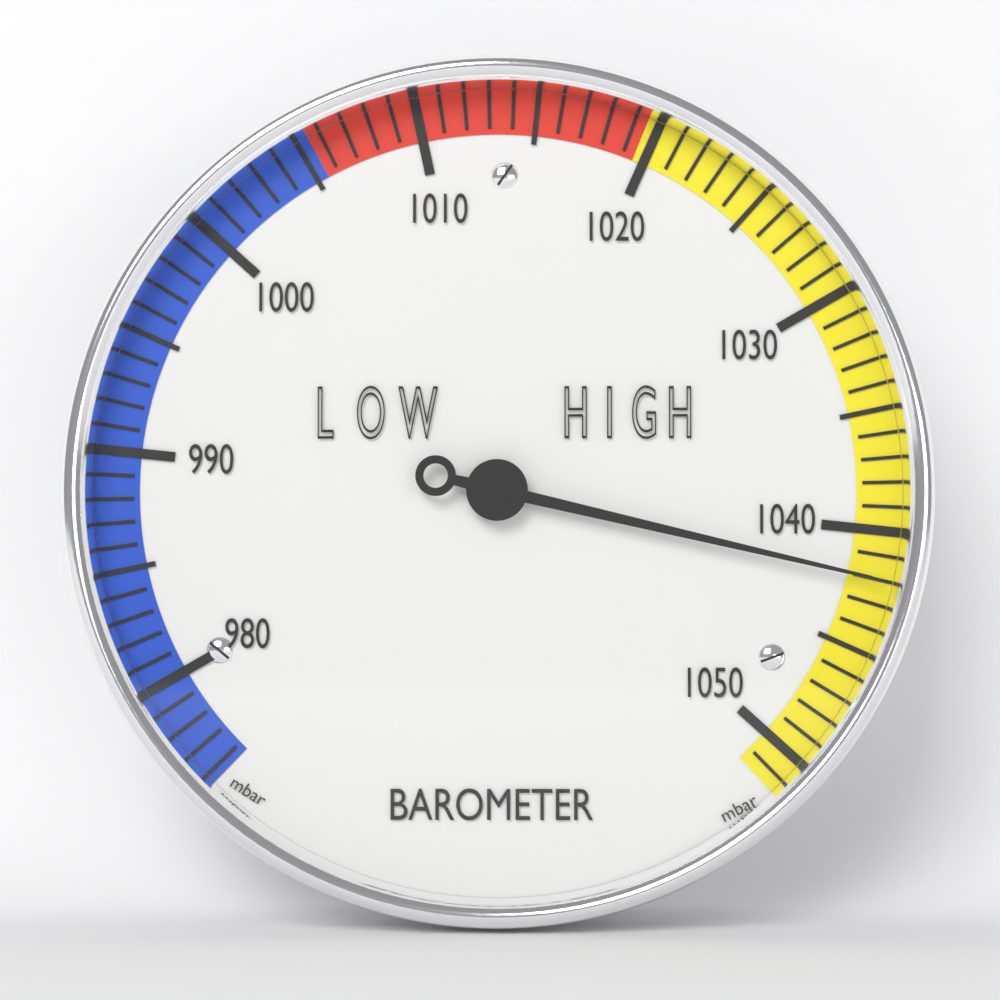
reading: 1042 mbar
